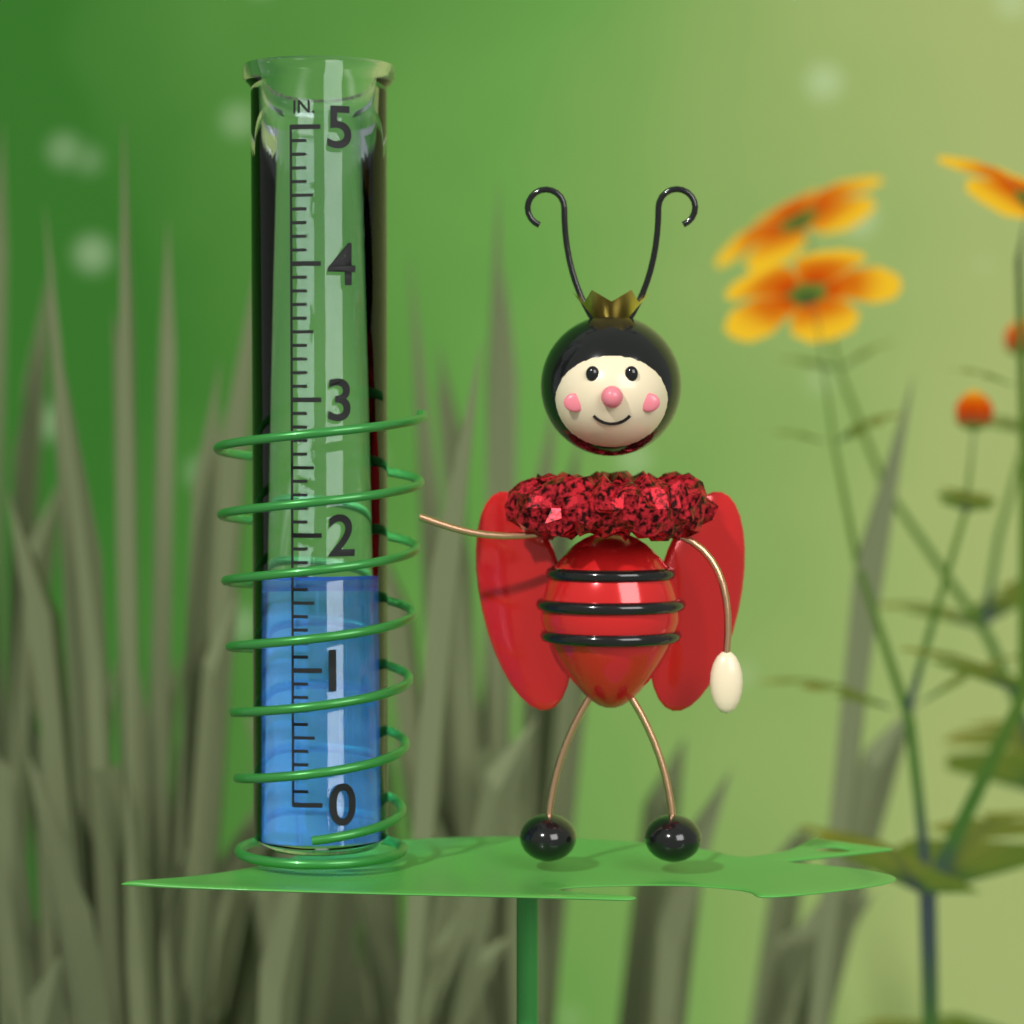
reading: 1.7 in
